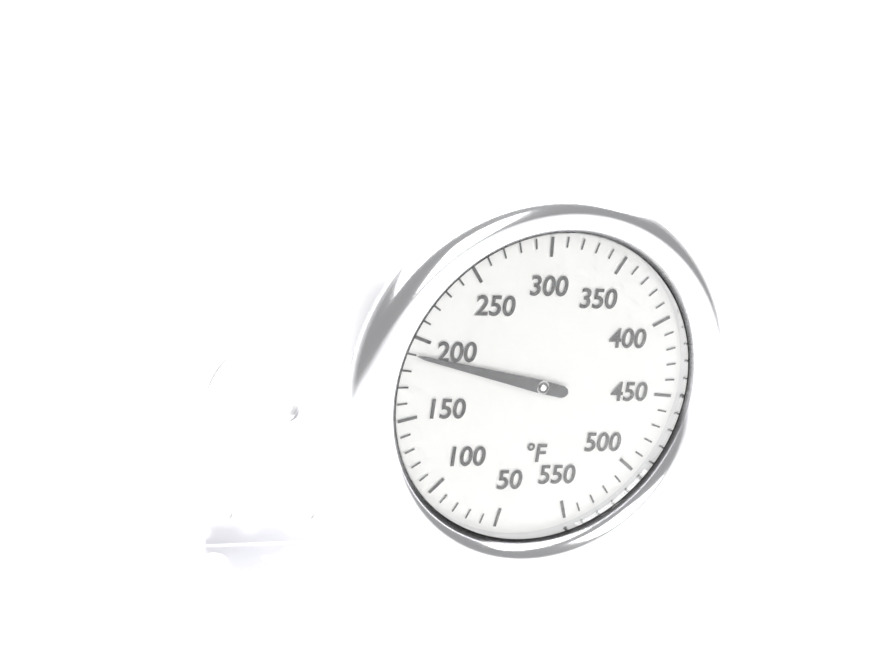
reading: 190 °F
